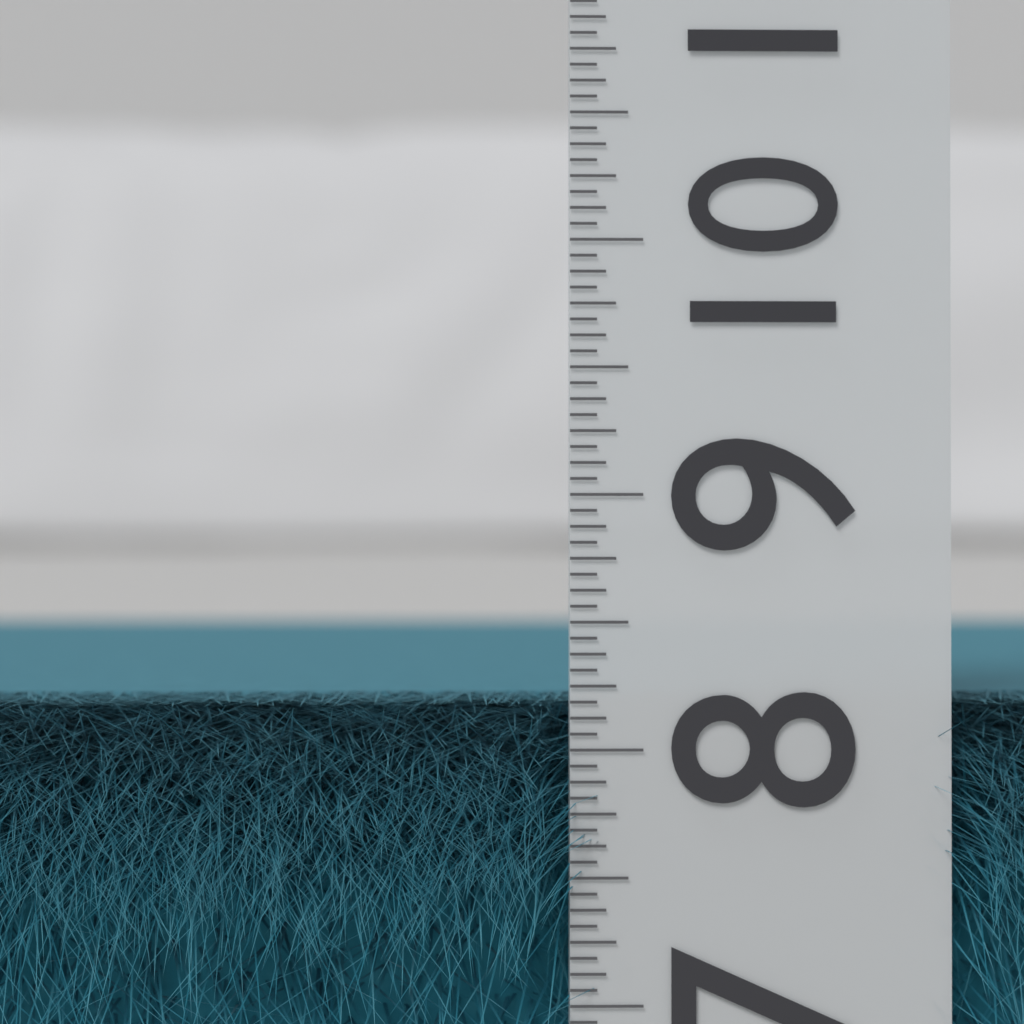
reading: 8.1875 (no unit)
